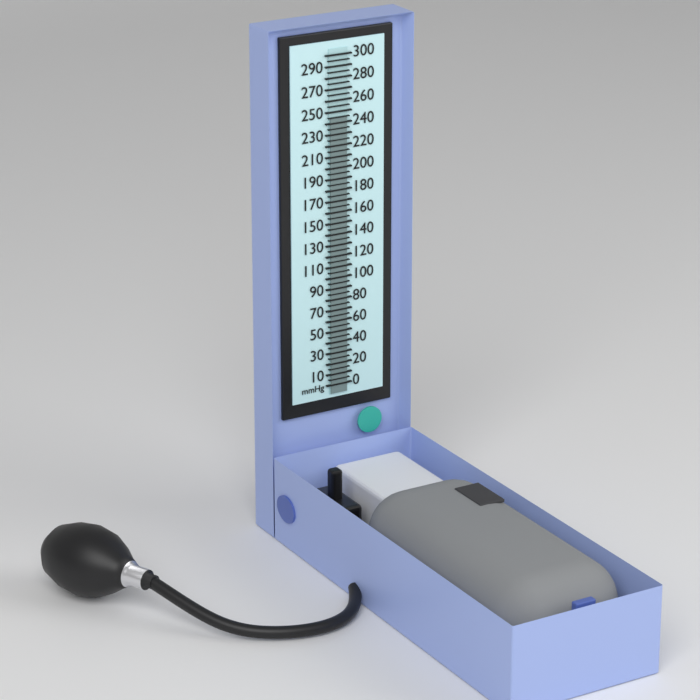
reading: 245 mmHg
